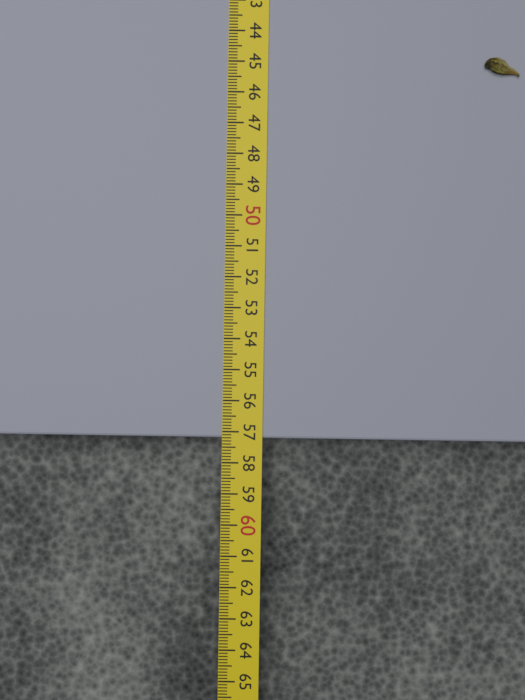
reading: 57.2 cm
